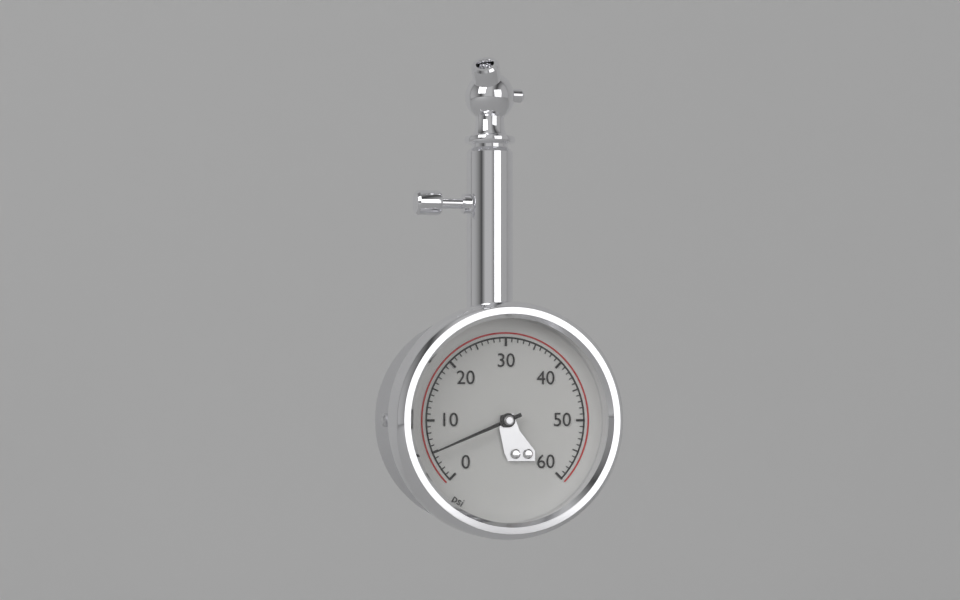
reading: 5 psi
